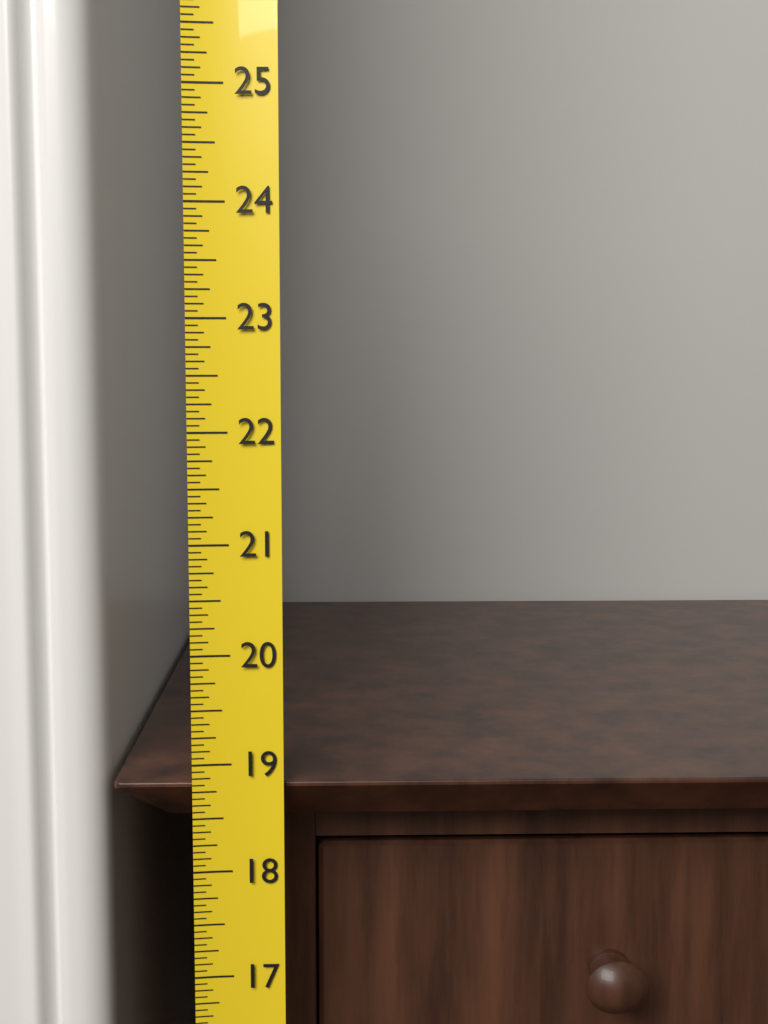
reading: 18.8125 (no unit)
